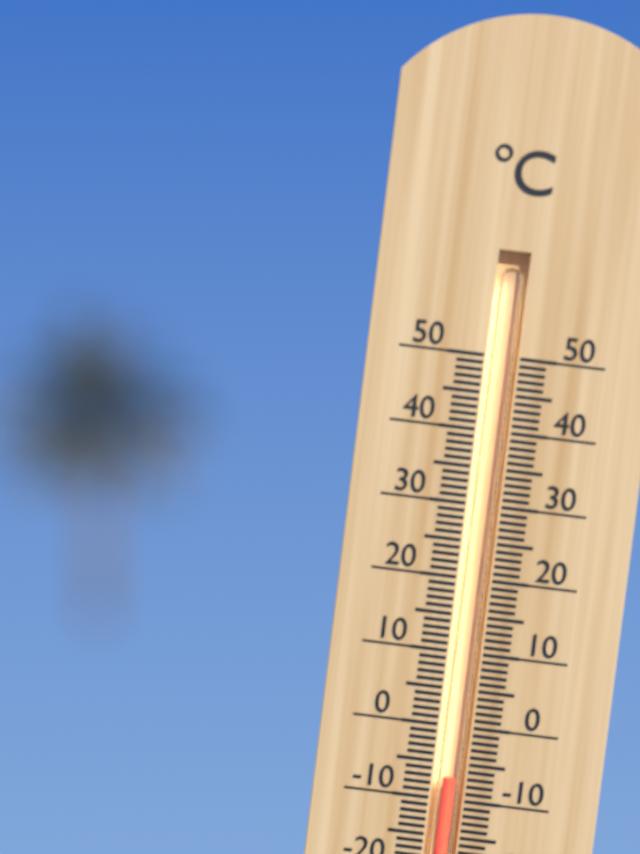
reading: -7 °C
